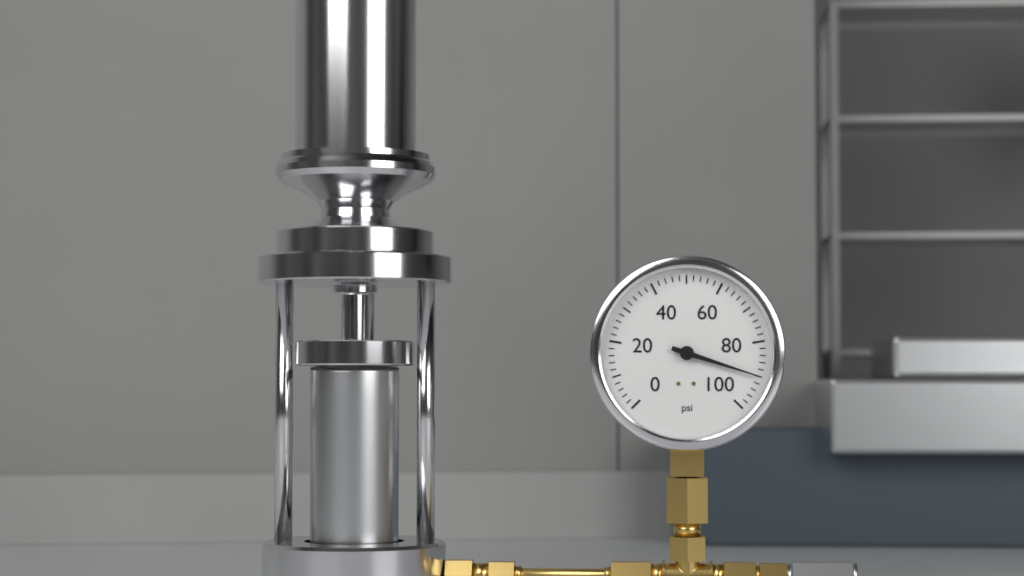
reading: 90 psi
